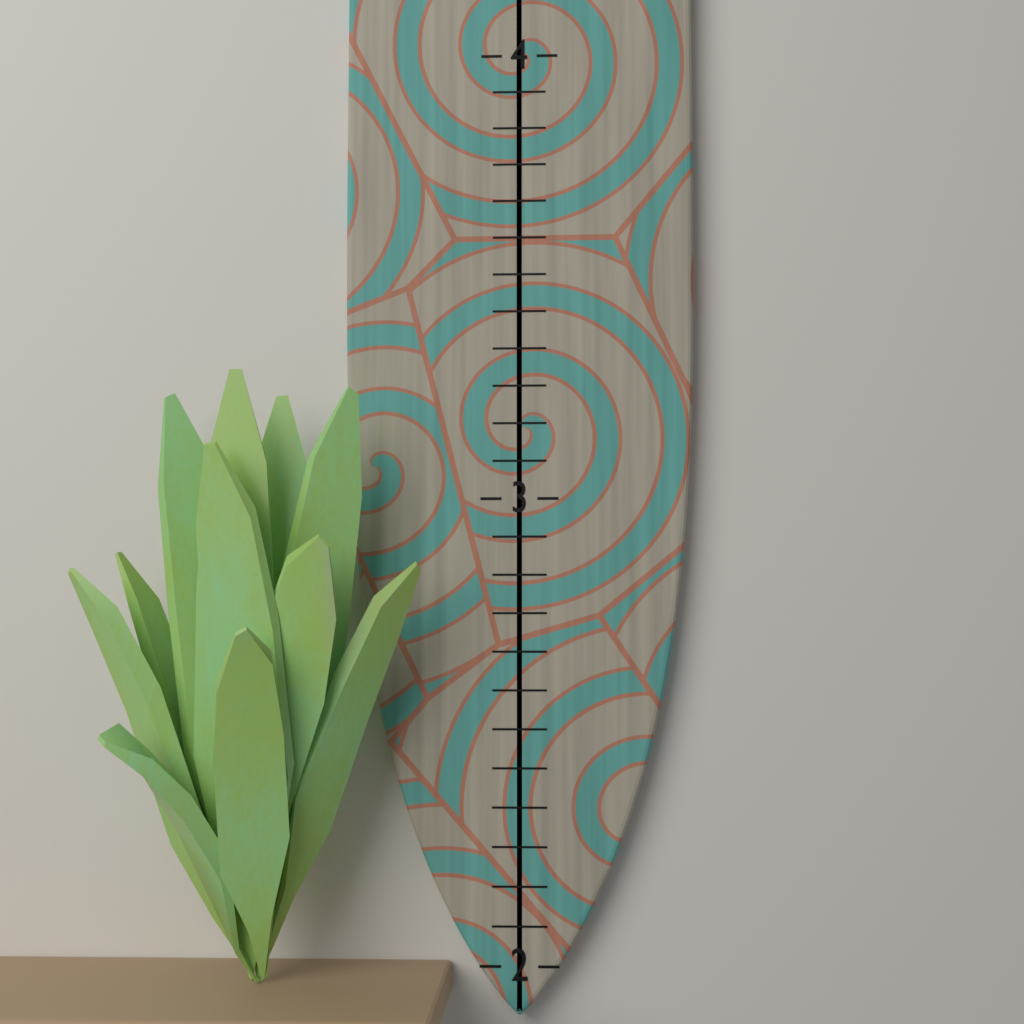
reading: 3.250000 (no unit)
